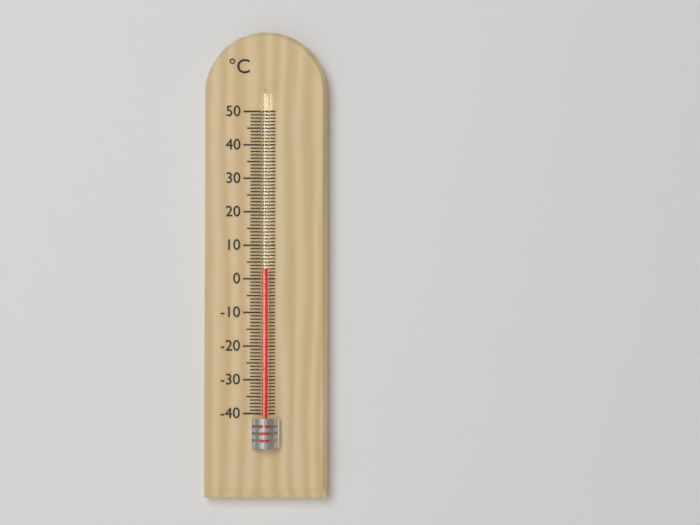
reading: 3 °C
